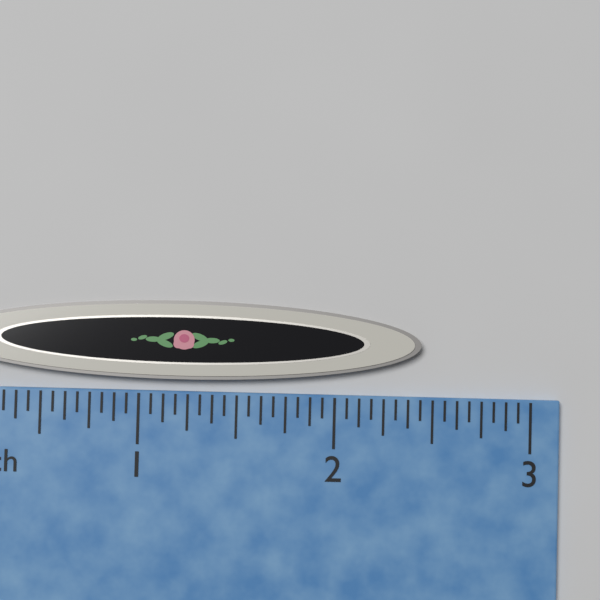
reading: 2.4375 inch
